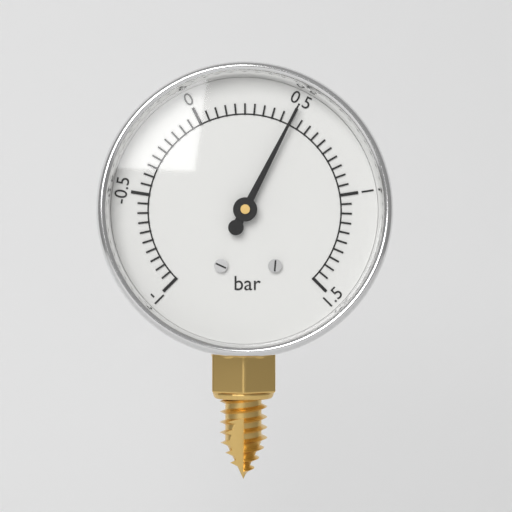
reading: 0.50 bar
